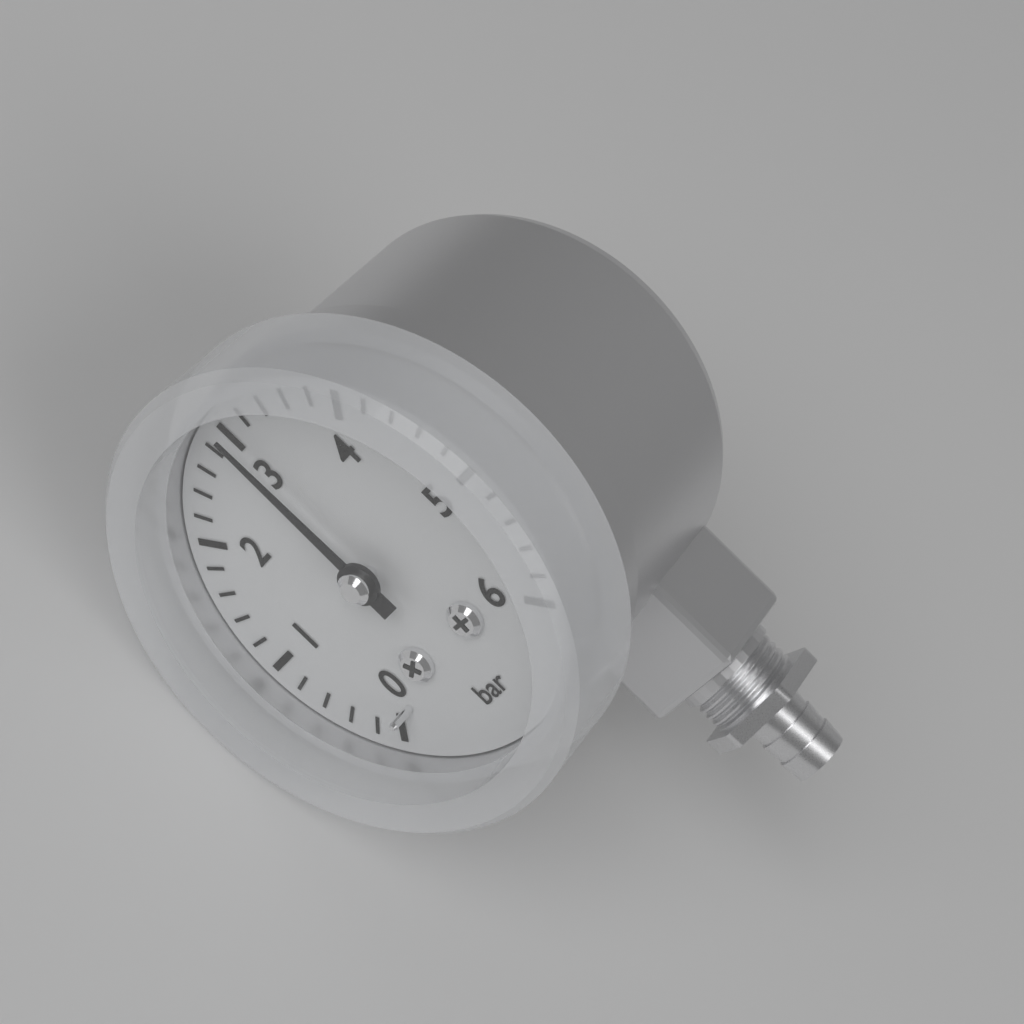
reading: 3.0 bar
